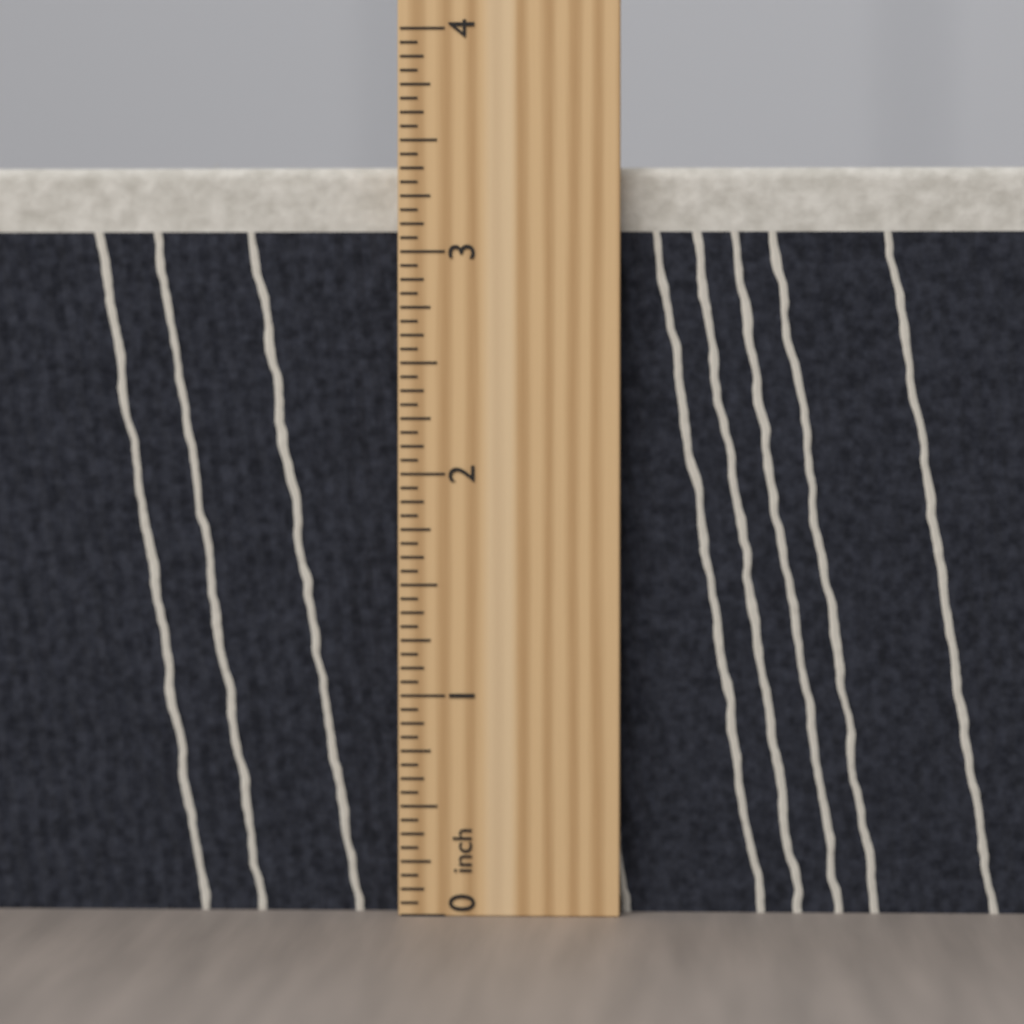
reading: 3.4375 inch
